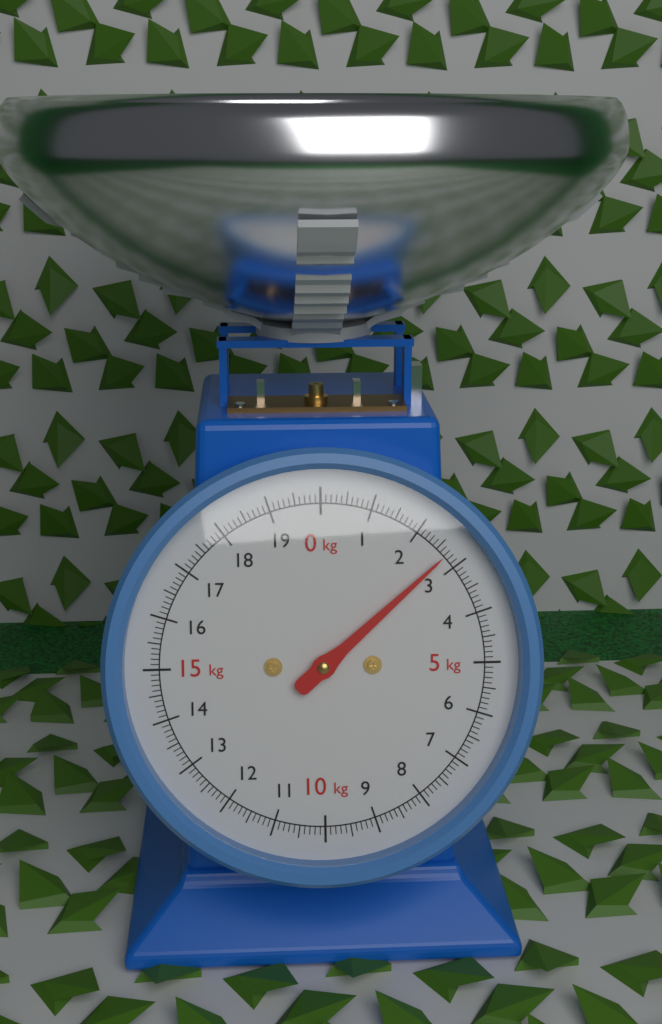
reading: 2.7 kg
